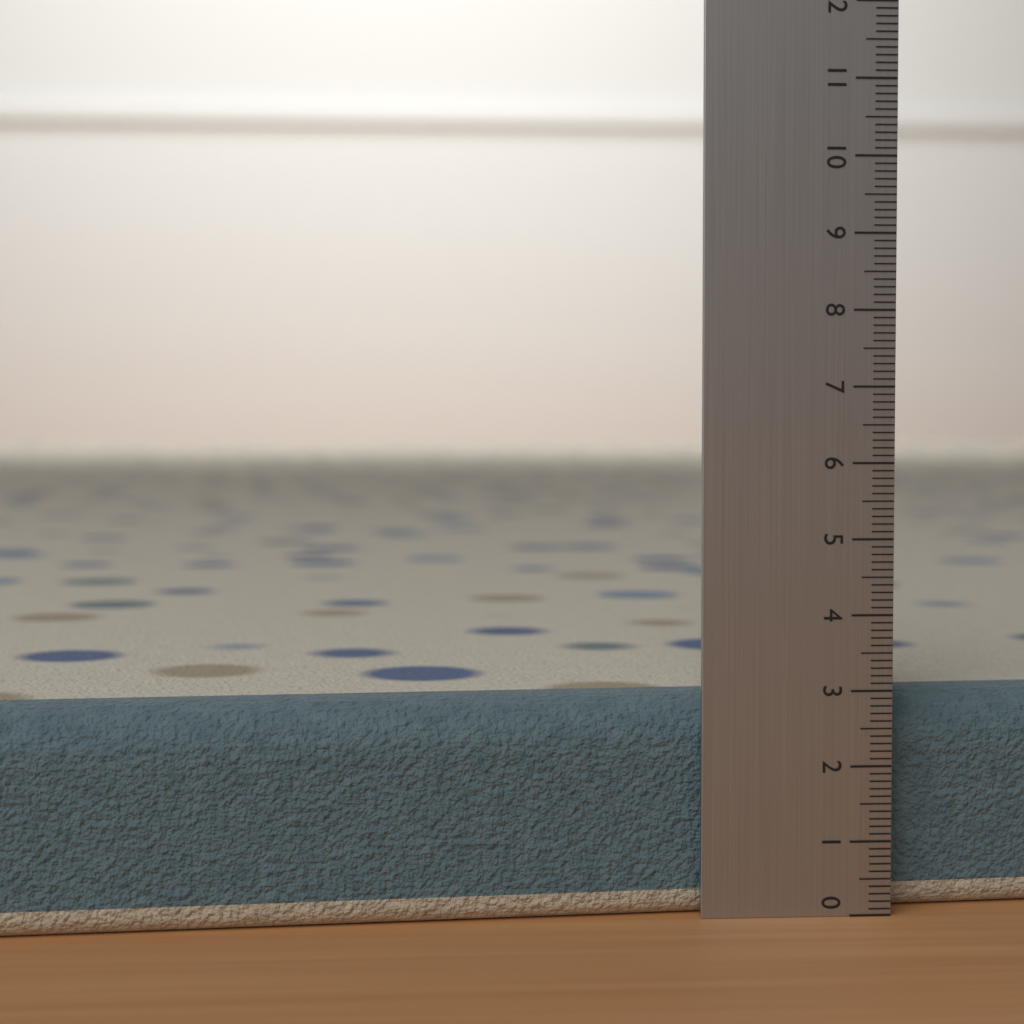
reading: 2.9 (no unit)
